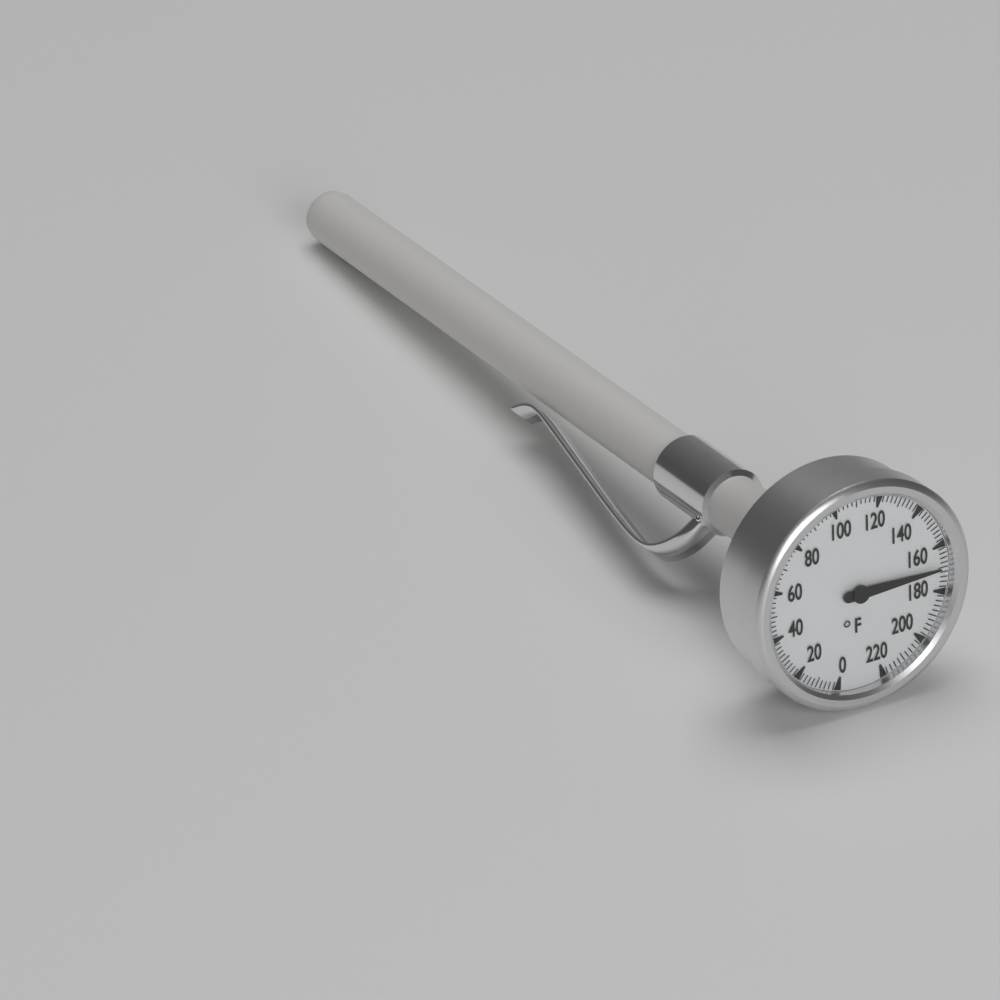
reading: 170 °F
